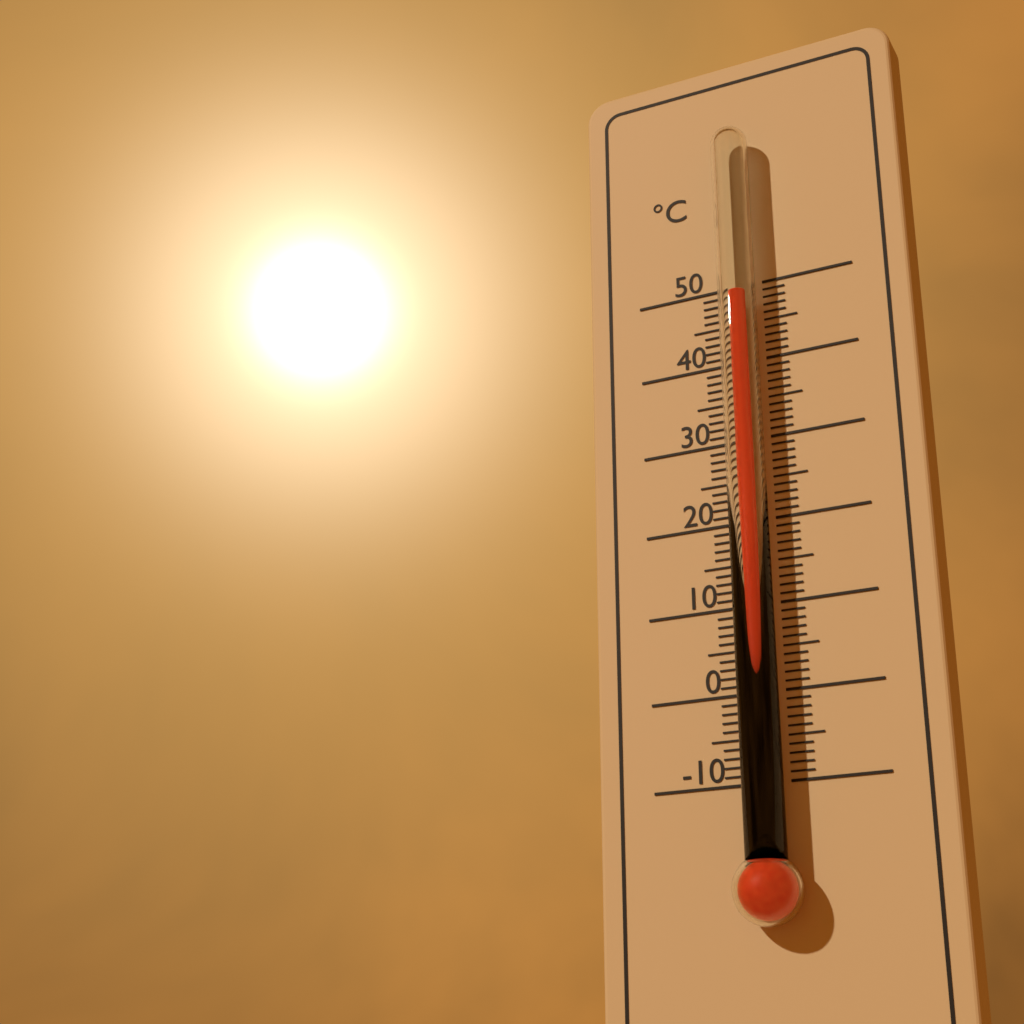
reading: 48 °C
